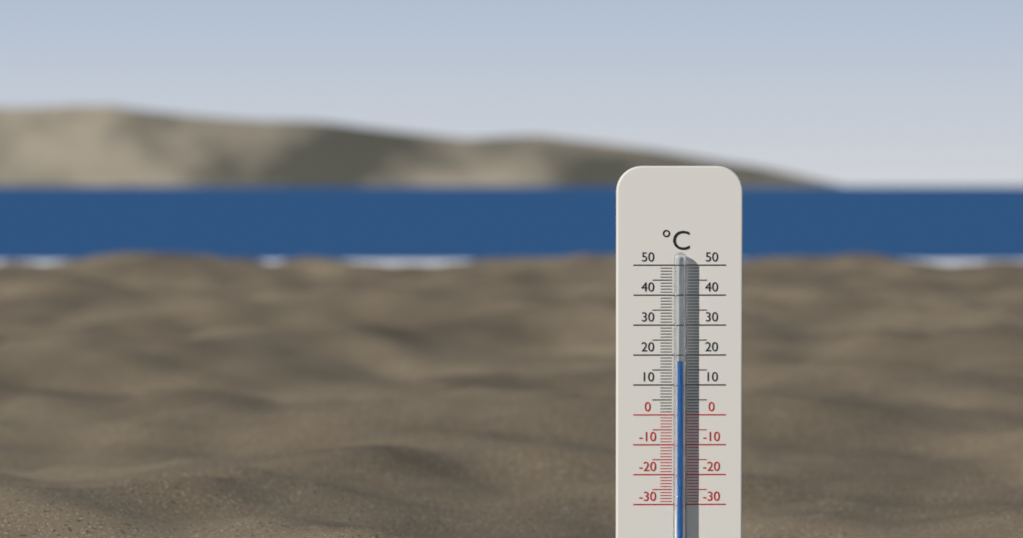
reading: 18 °C
